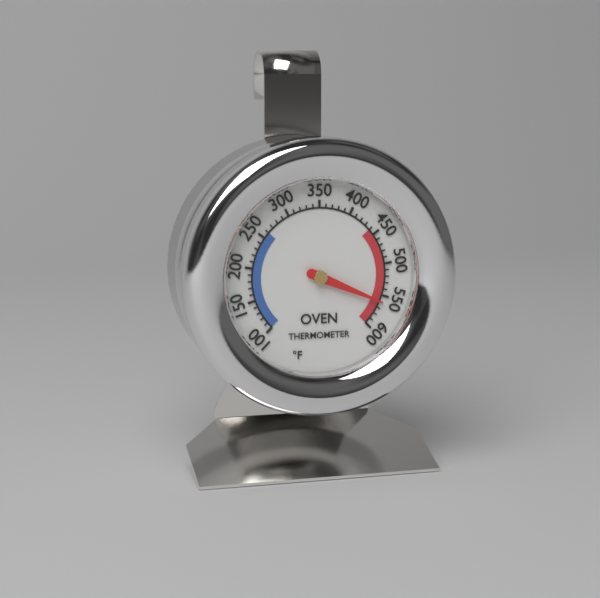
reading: 560 °F
